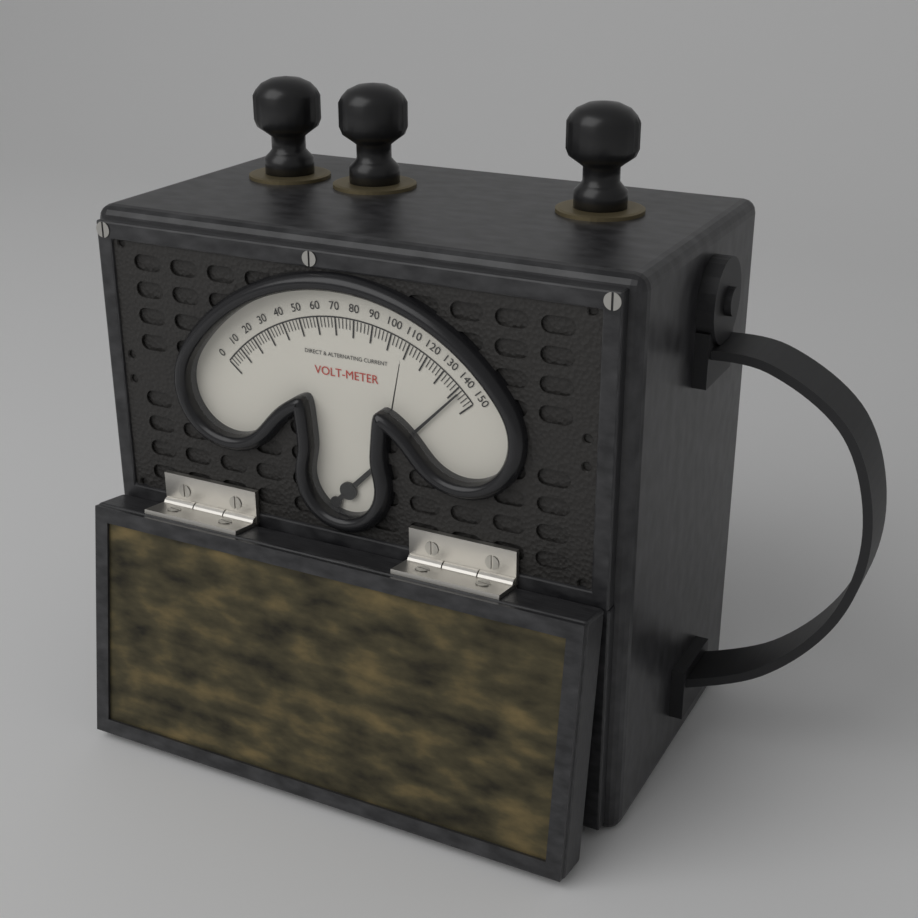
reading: 142 V
